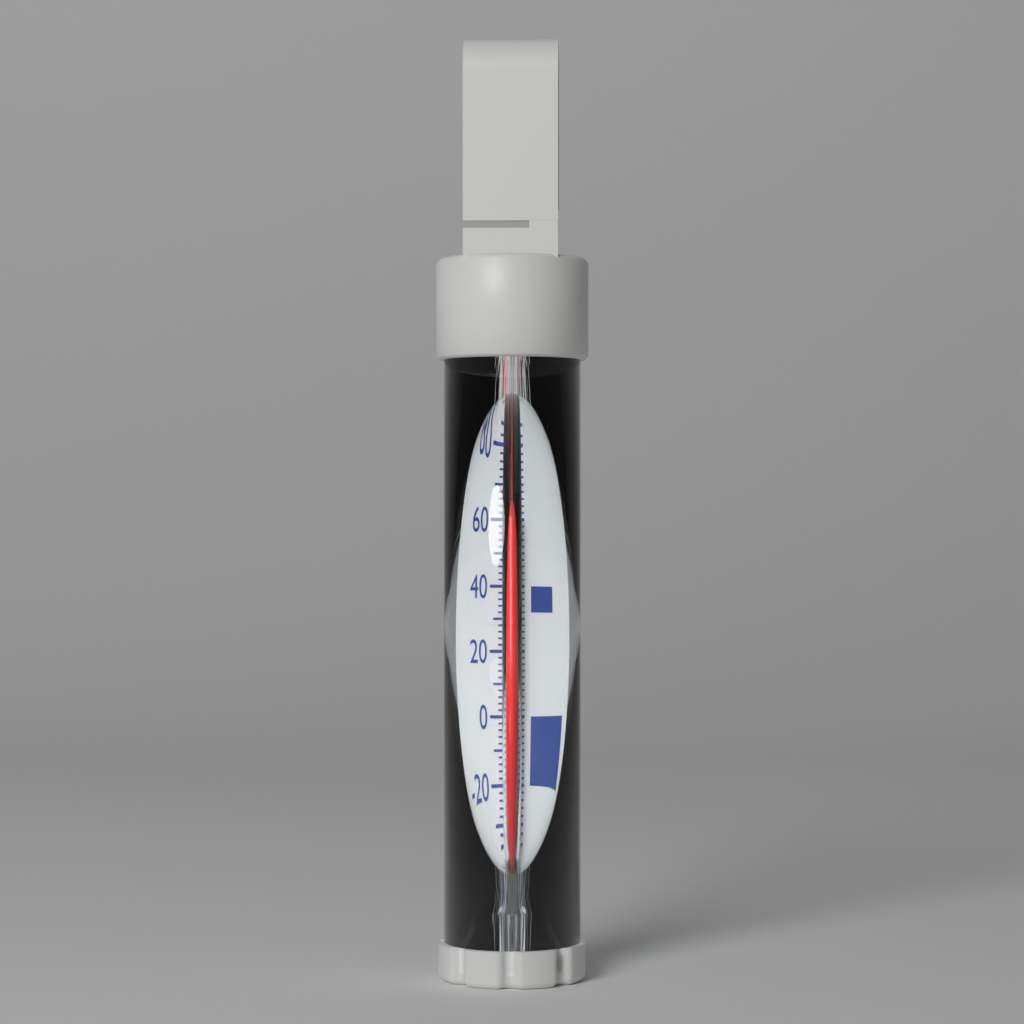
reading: 62 °F
